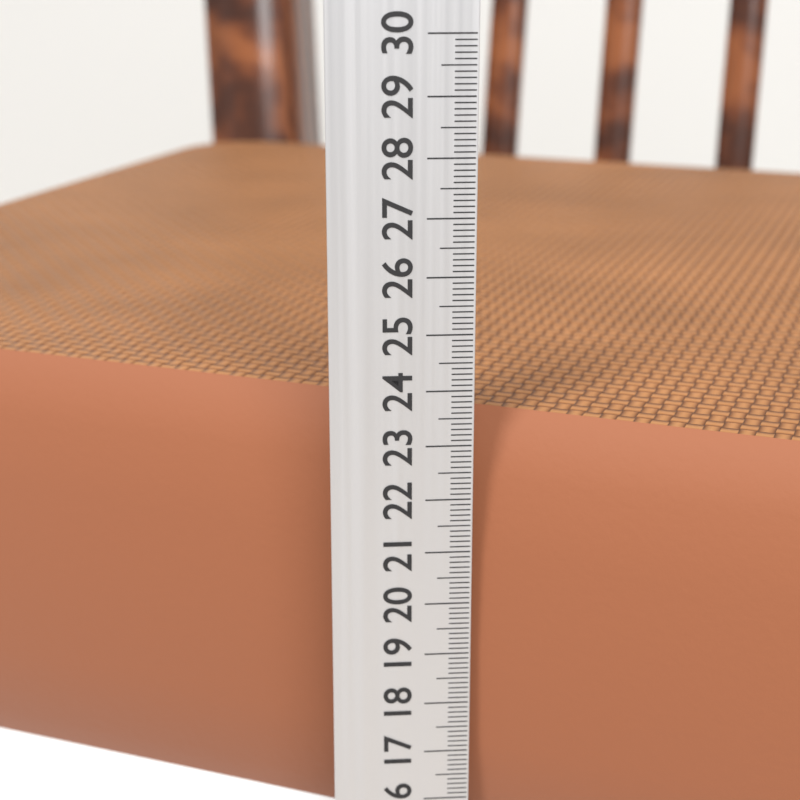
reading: 23.4 cm
